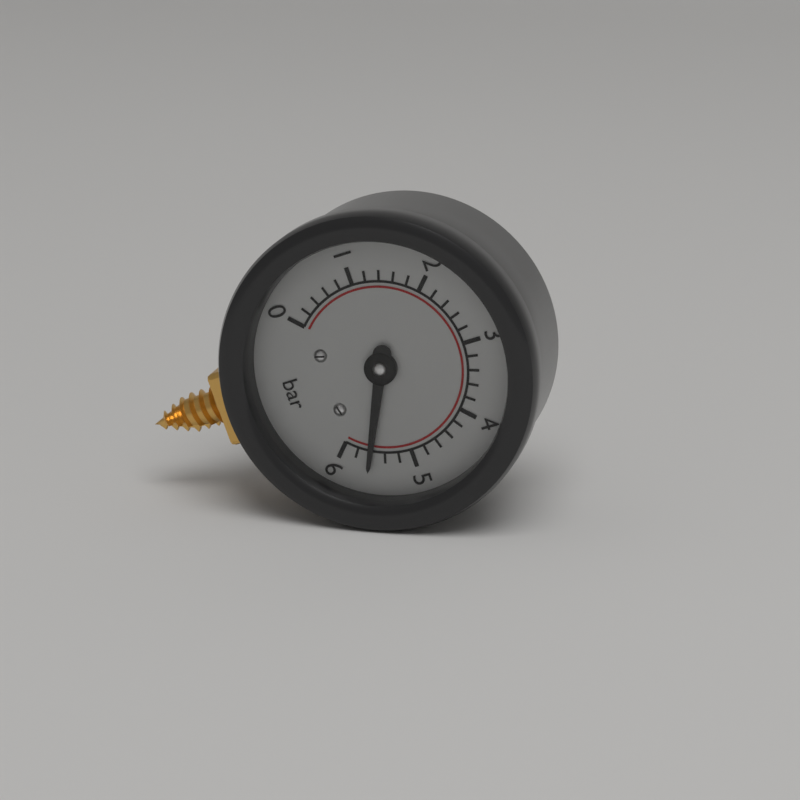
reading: 5.6 bar
